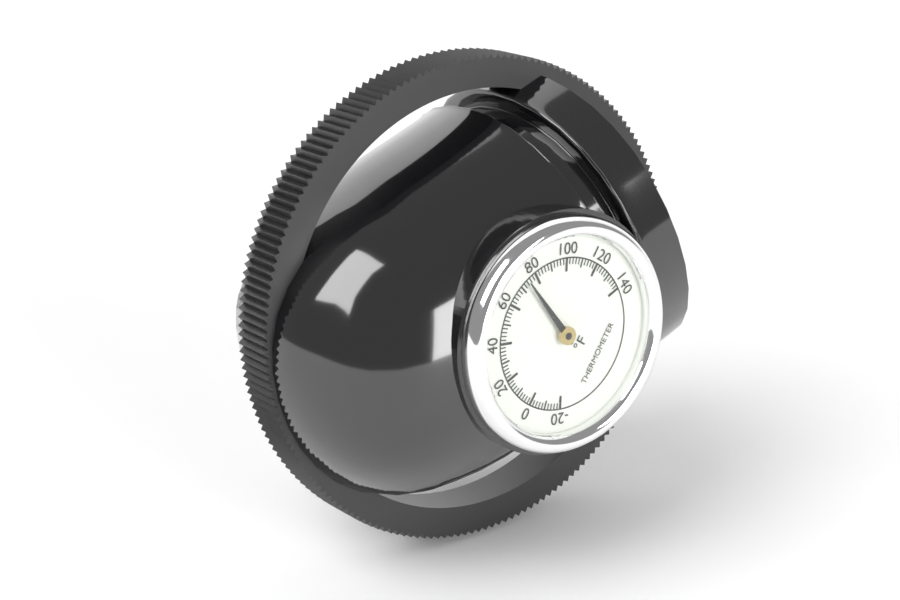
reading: 74 °F
